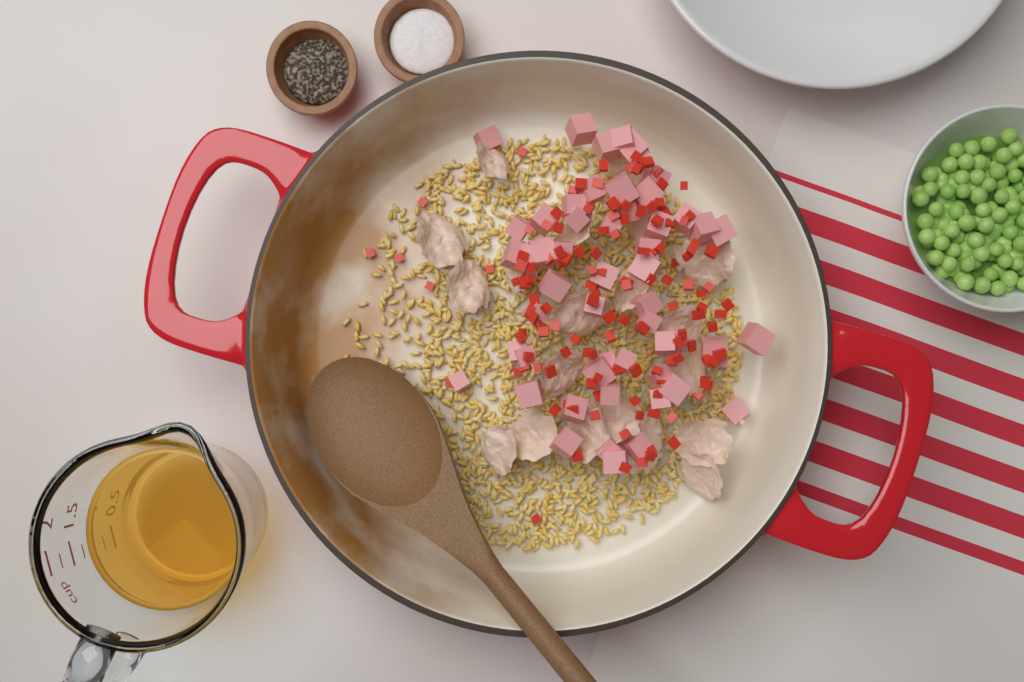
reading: 1.25 cup
